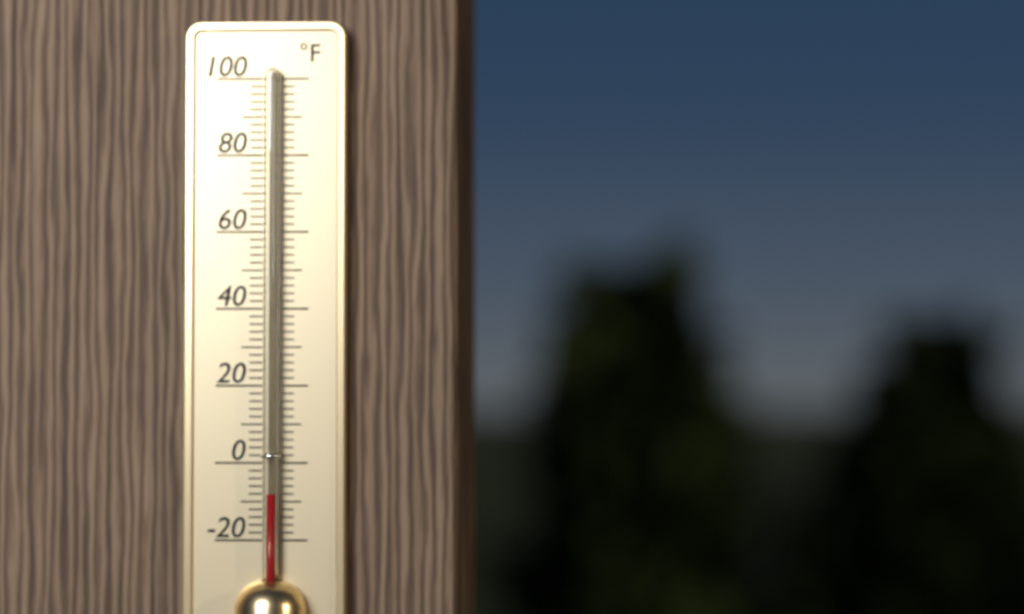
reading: -8 °F
